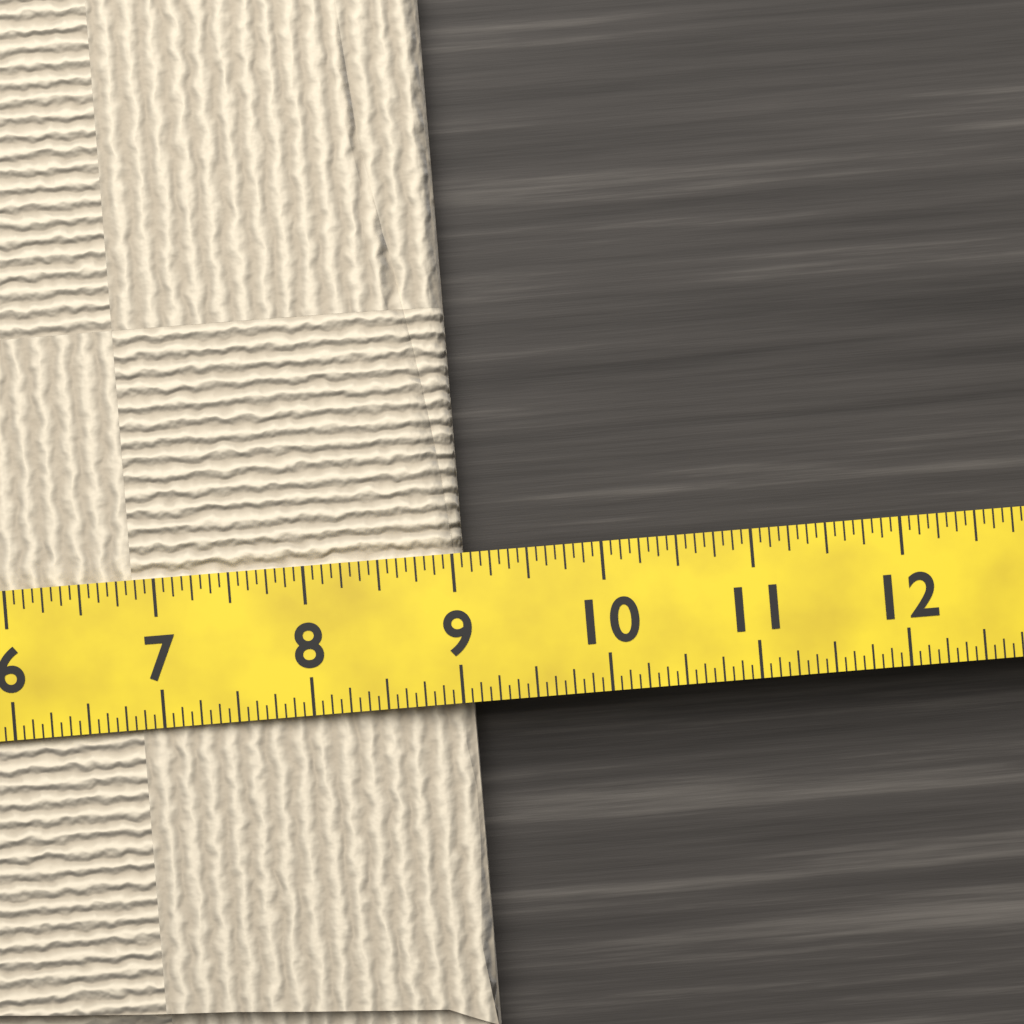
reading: 9.0625 (no unit)
